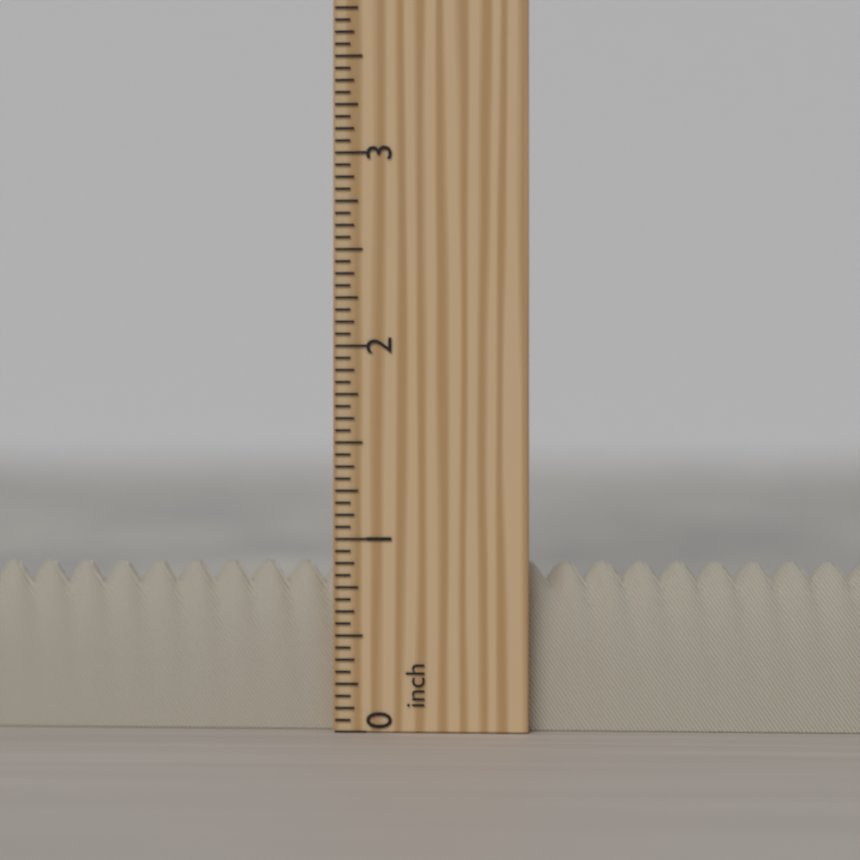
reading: 0.8750 inch
